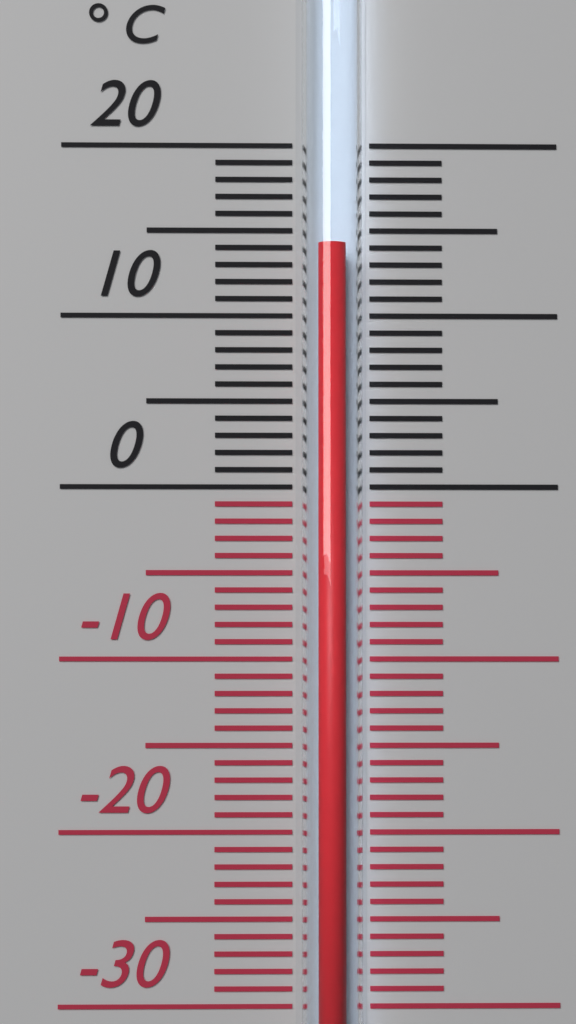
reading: 14 °C
